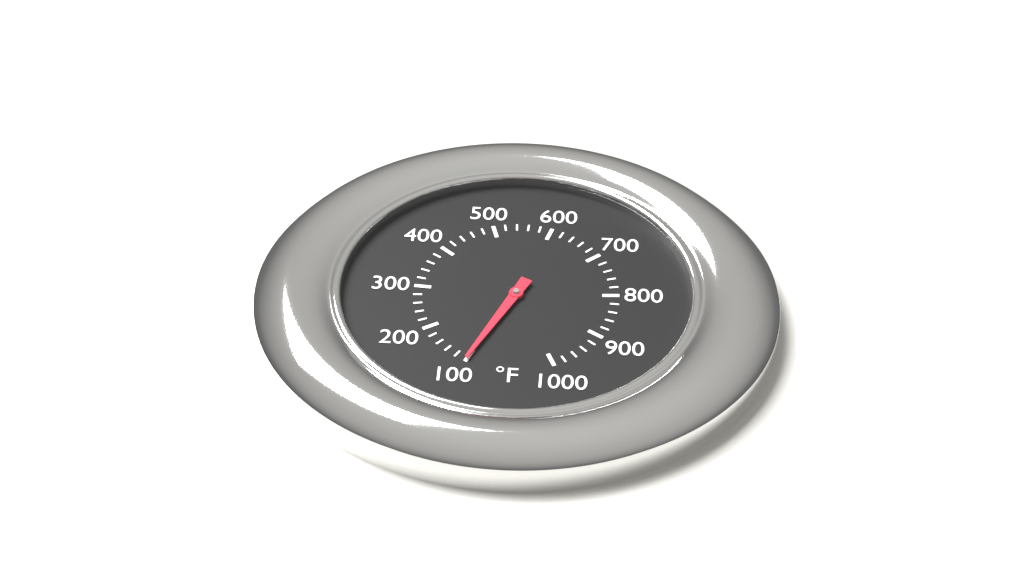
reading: 100 °F
